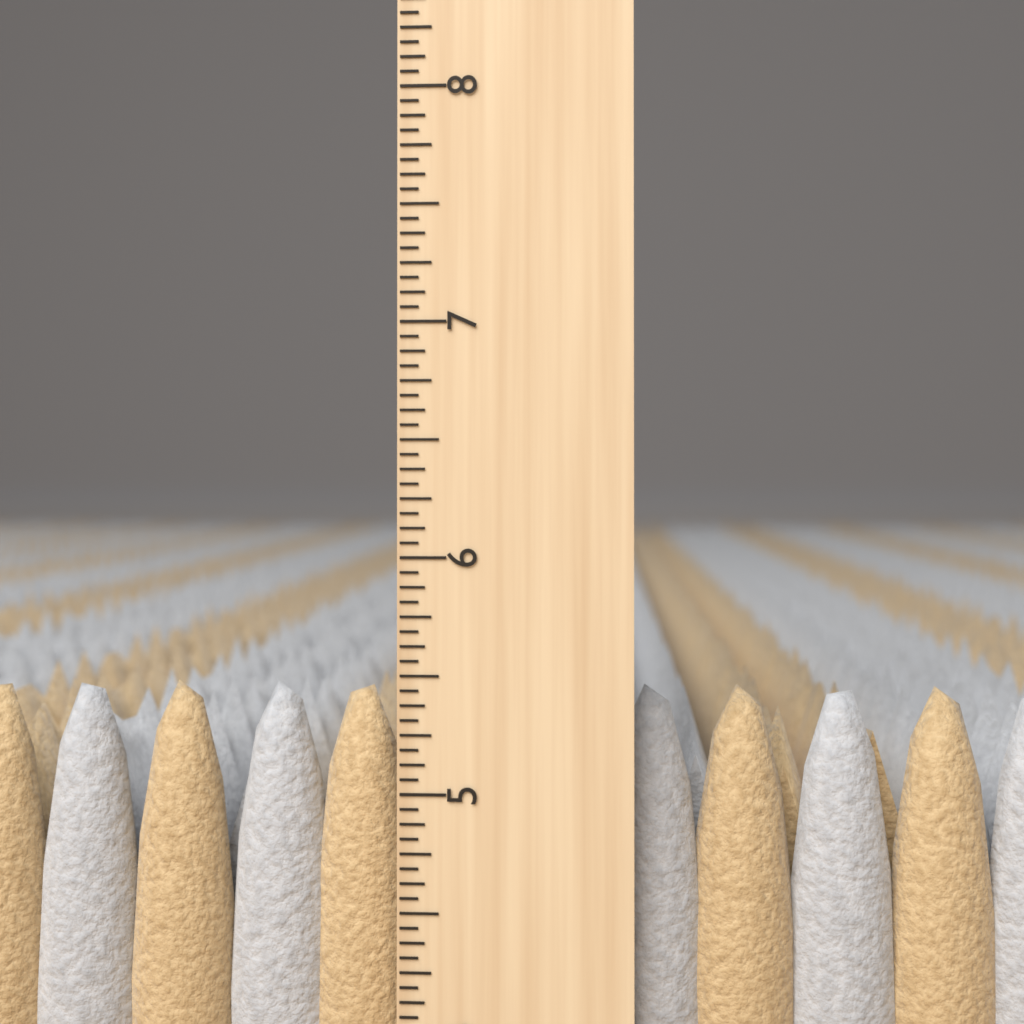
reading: 5.4375 inch
